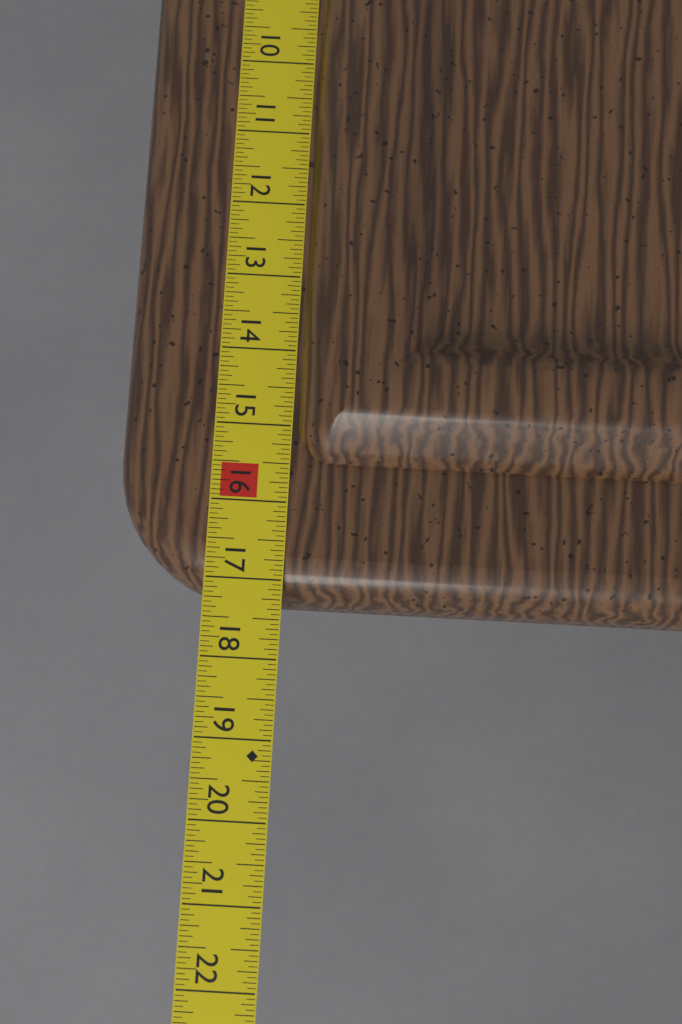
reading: 17.2500 in
